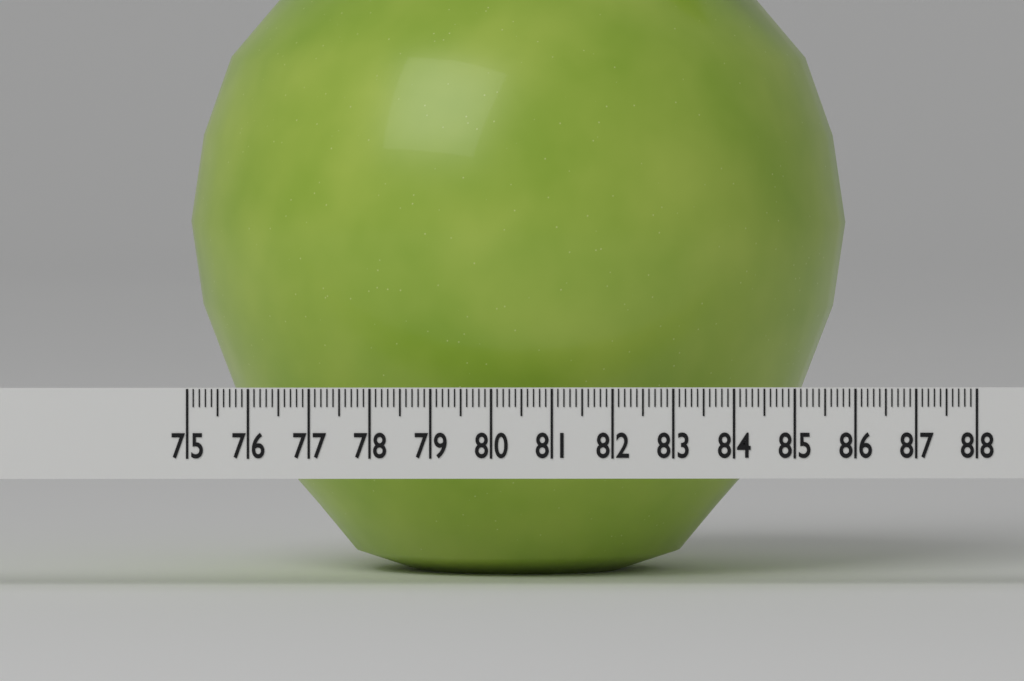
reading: 86.0 (no unit)
